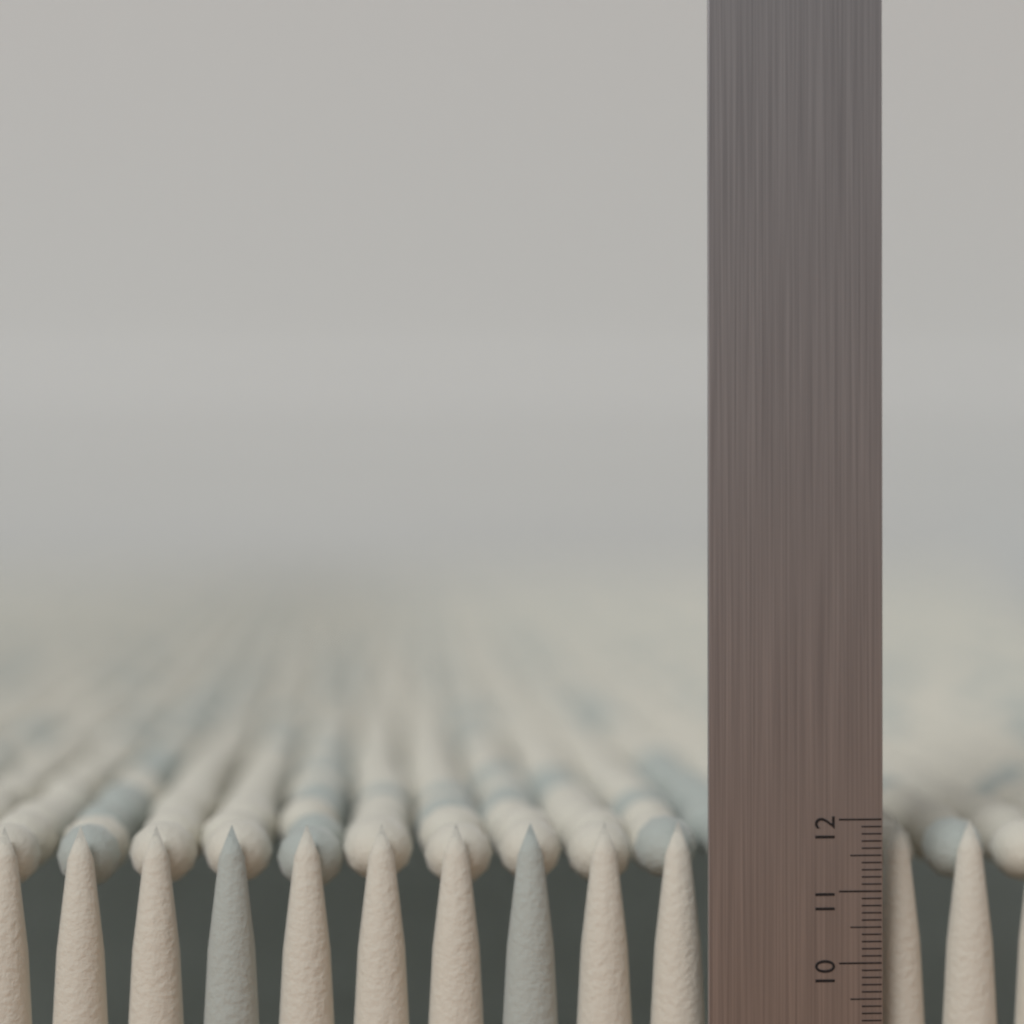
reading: 11.9 (no unit)
